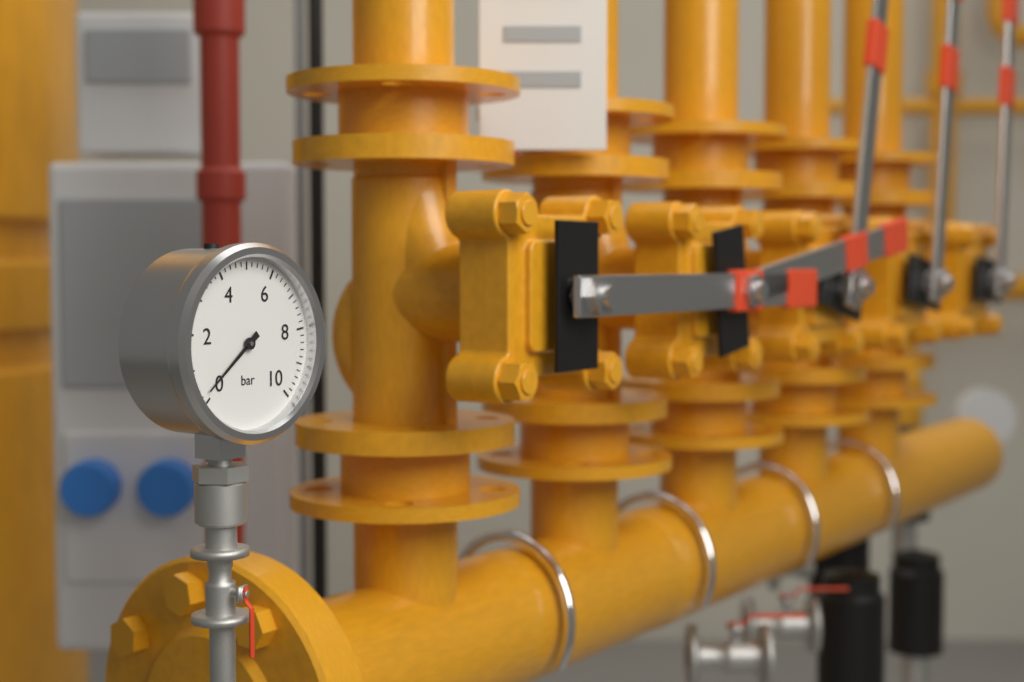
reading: 0.2 bar
